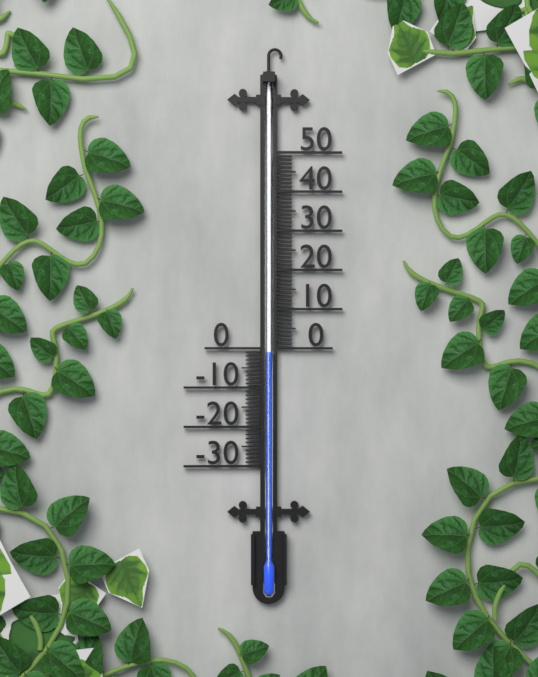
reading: -1 (no unit)
